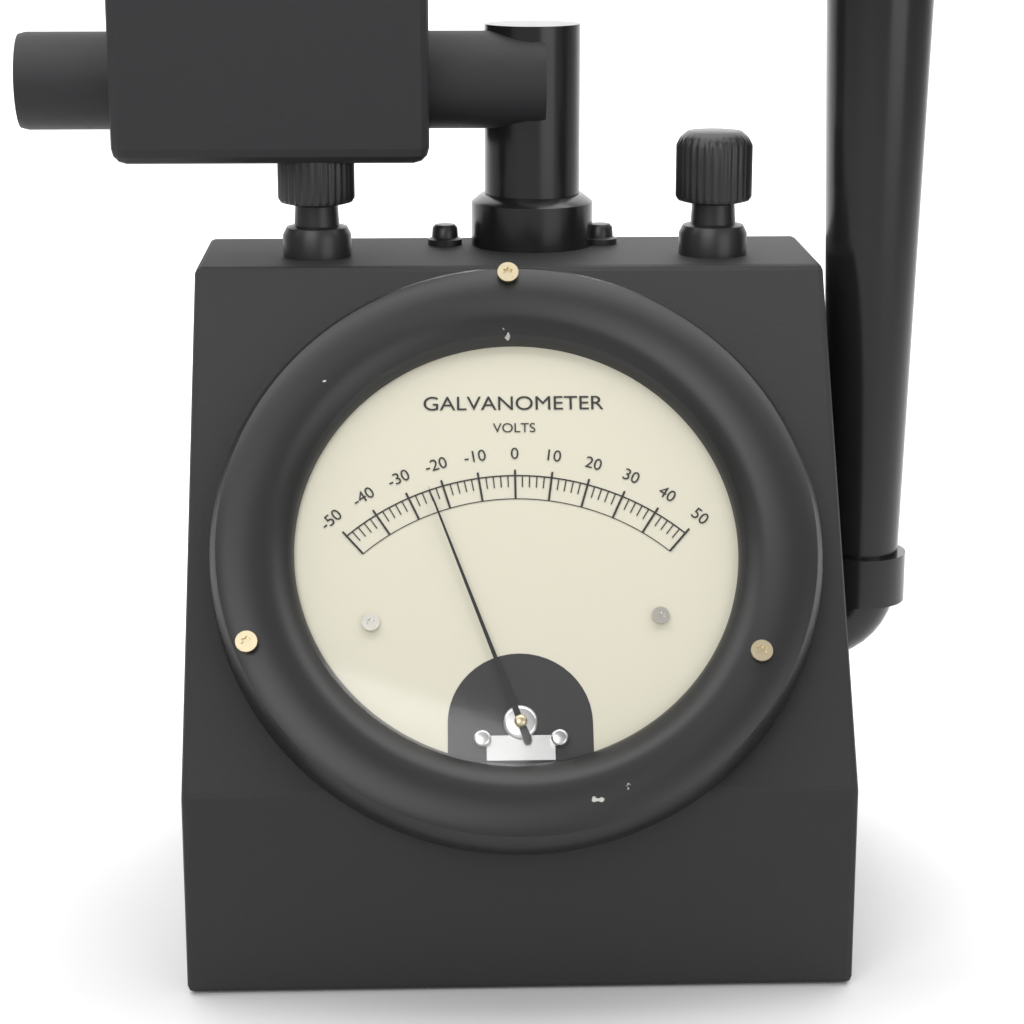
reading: -24 V
